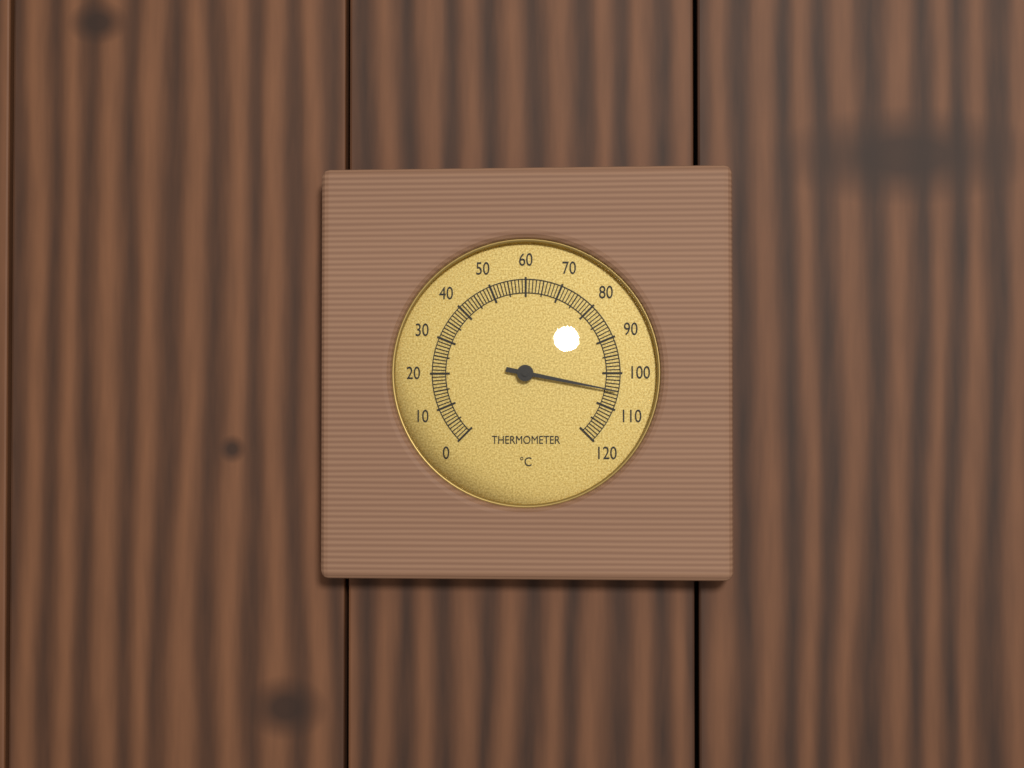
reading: 105 °C
